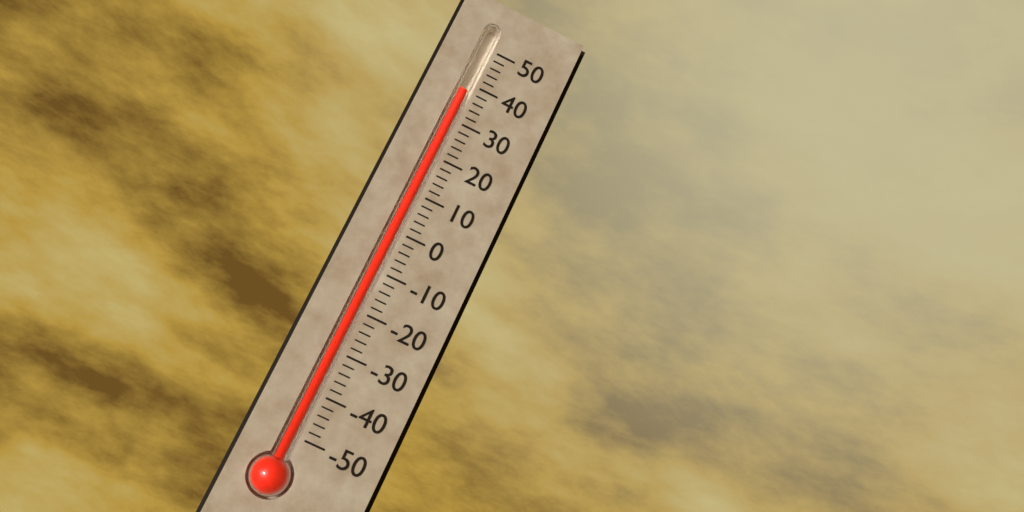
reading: 38 (no unit)
